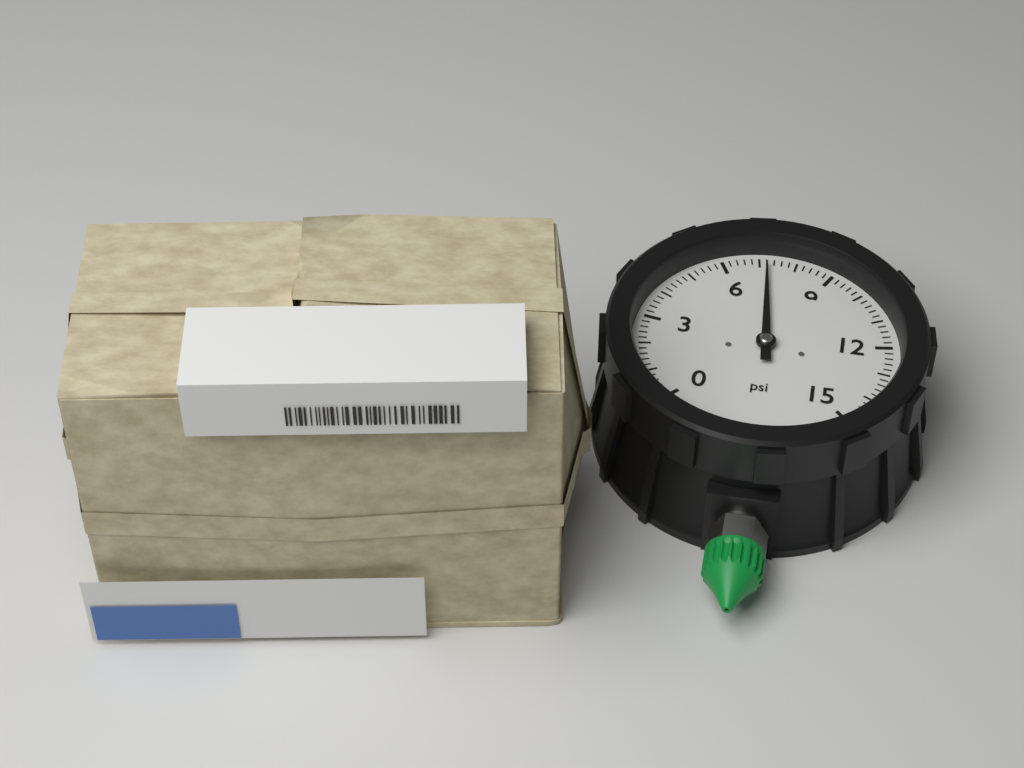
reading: 7.2 psi
